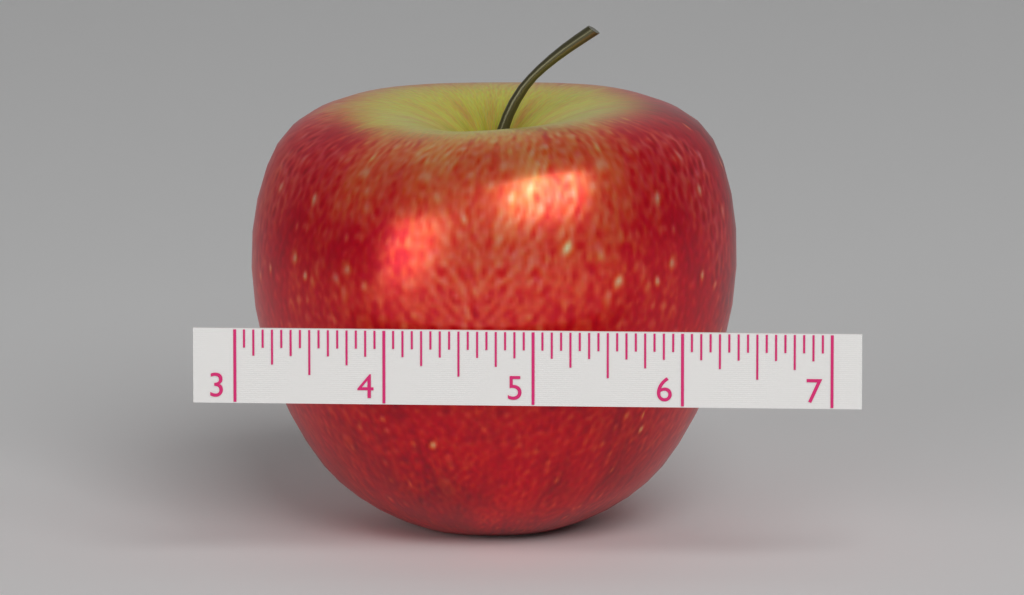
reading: 6.3125 (no unit)
